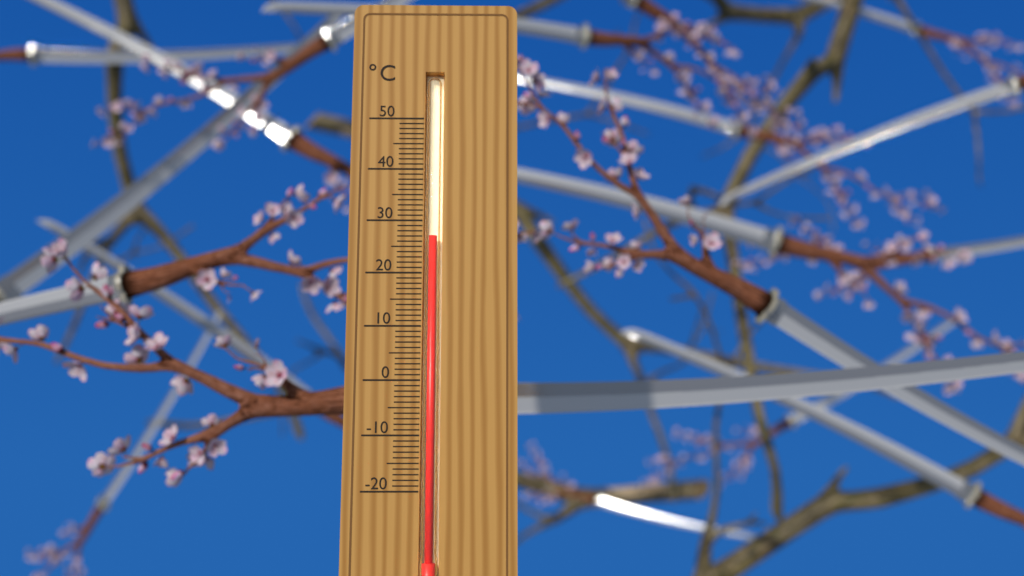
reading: 27 °C
